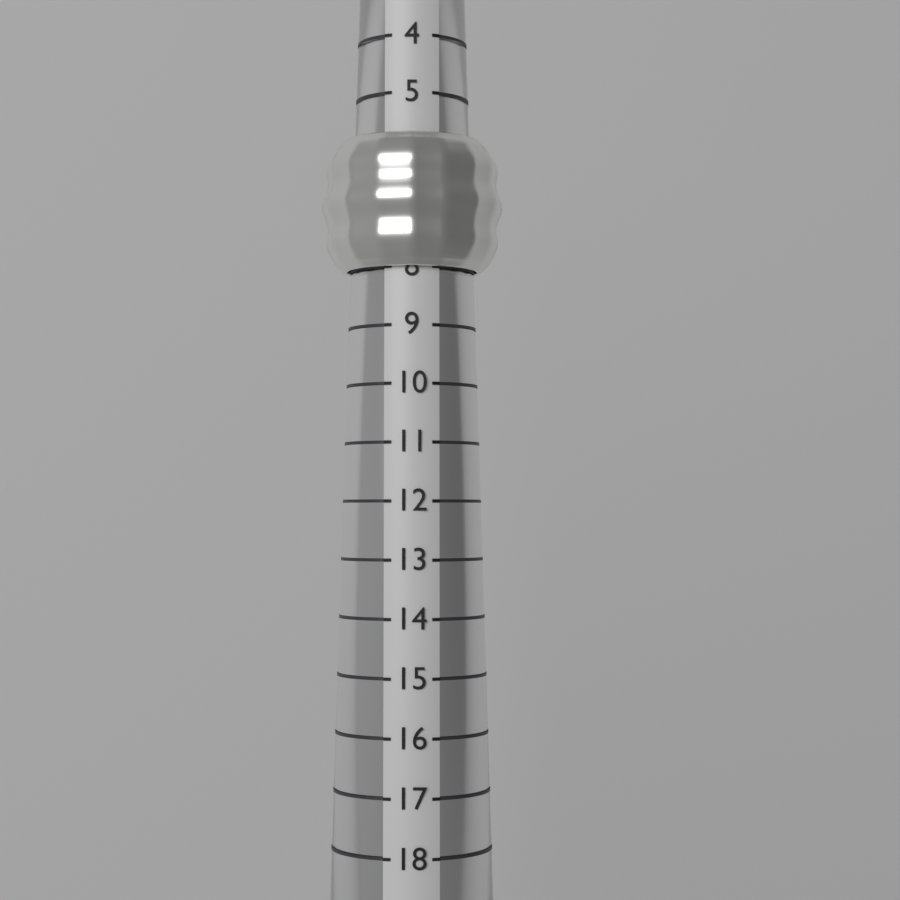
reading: 8 (no unit)
